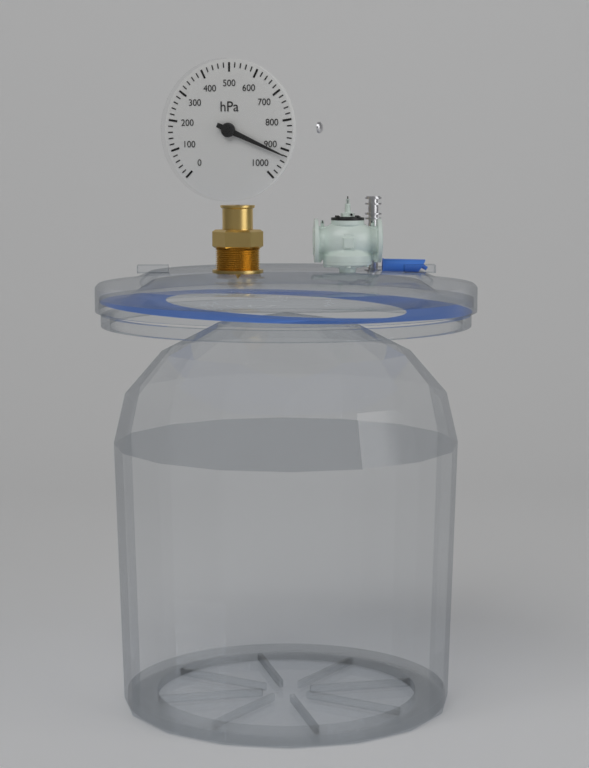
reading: 920 hPa
